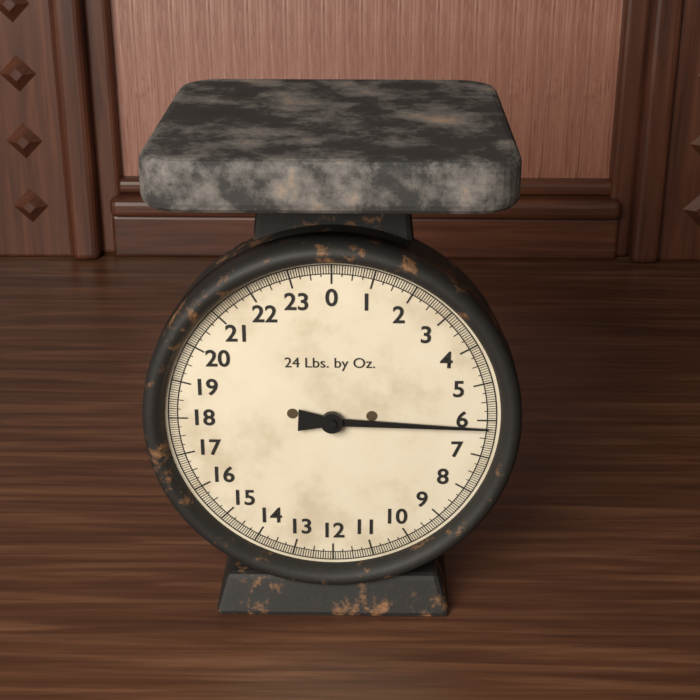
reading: 6.1875 lb
